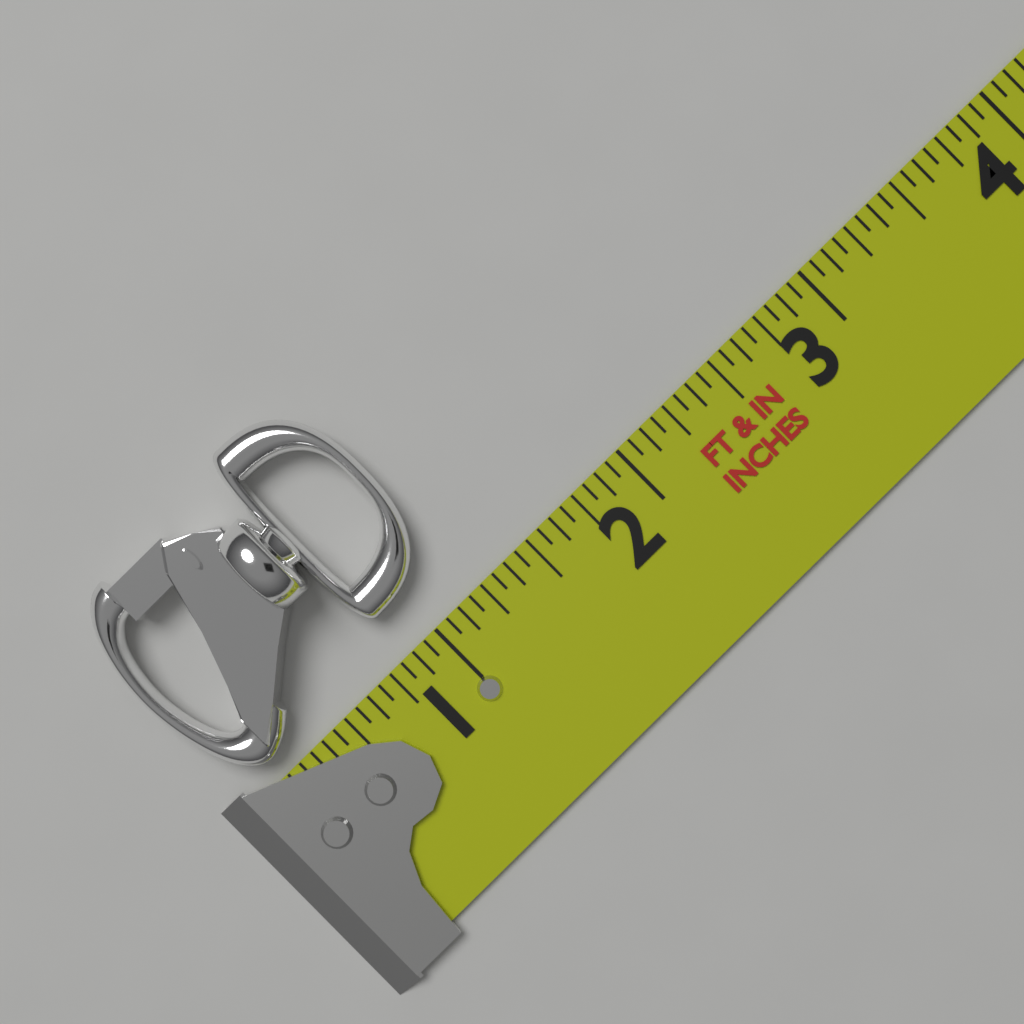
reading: 1.2500 in
